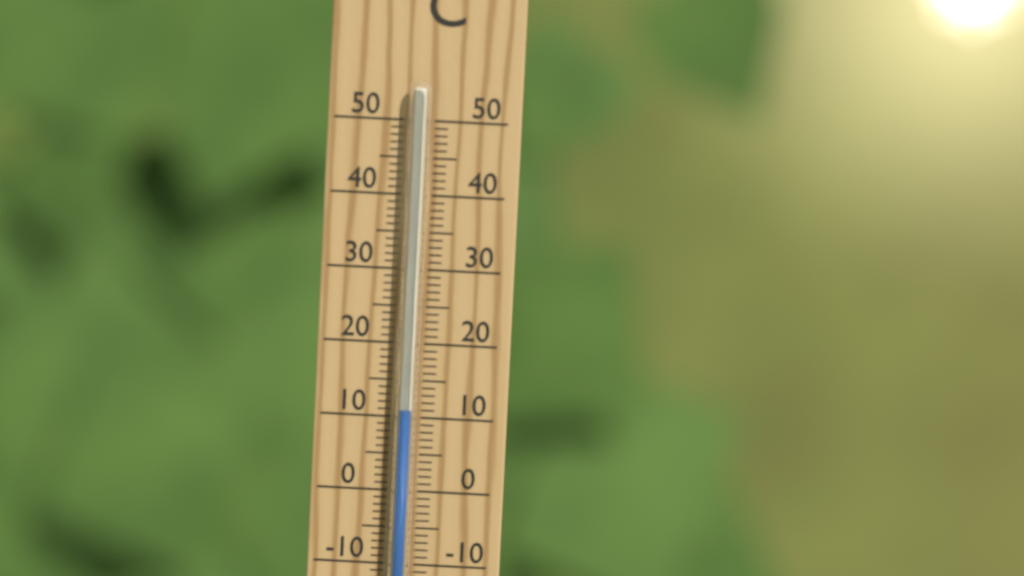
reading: 11 °C
